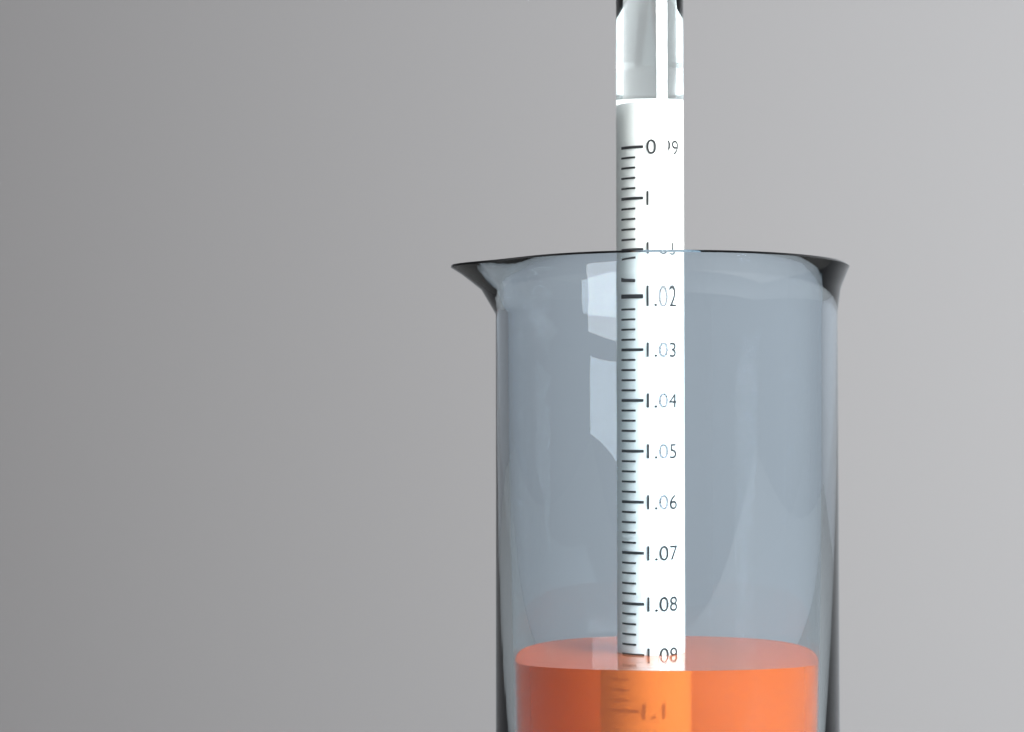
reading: 1.090 (no unit)
